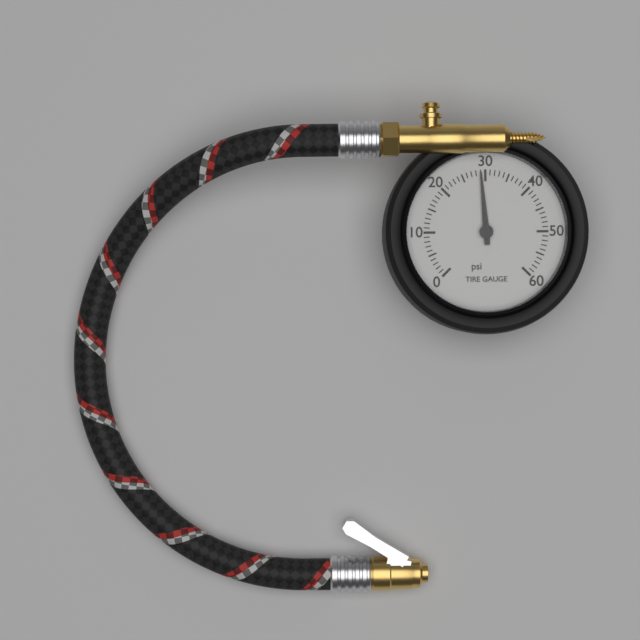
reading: 29 psi
